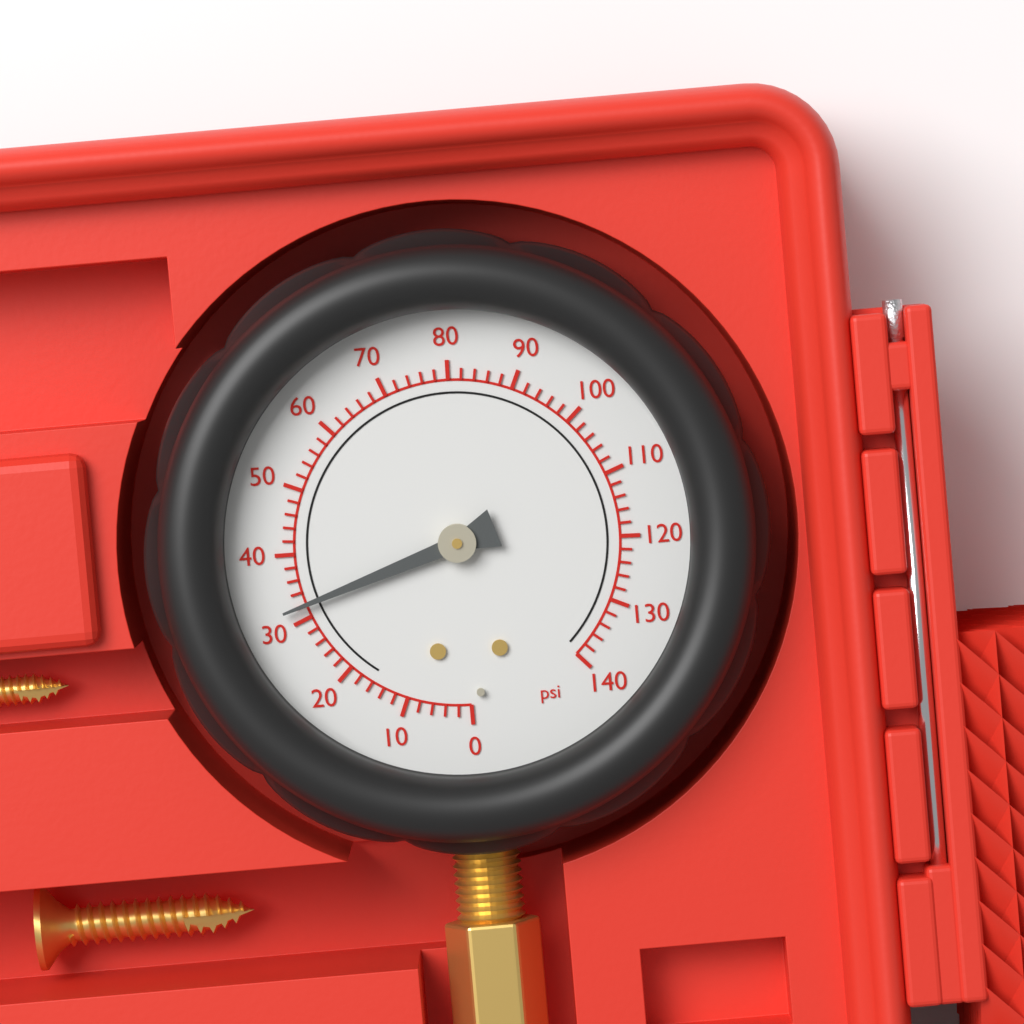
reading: 32 psi
